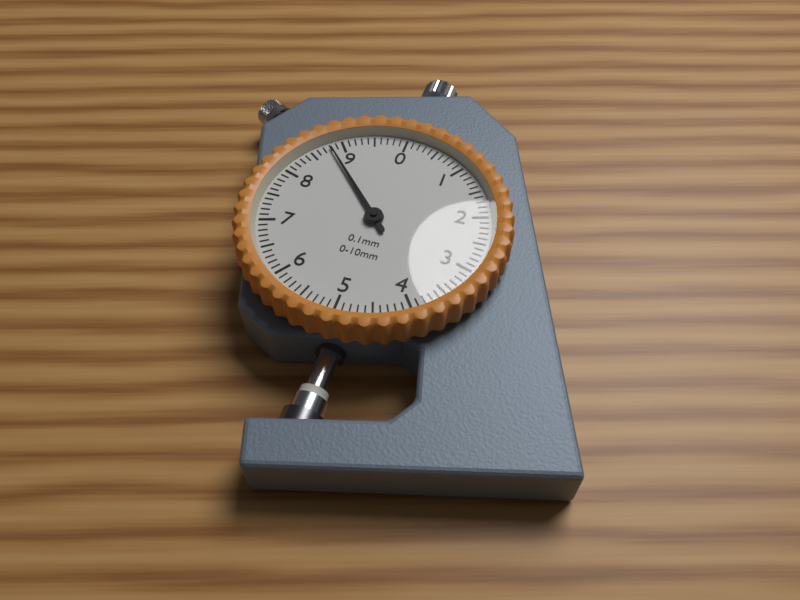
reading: 8.8 mm
